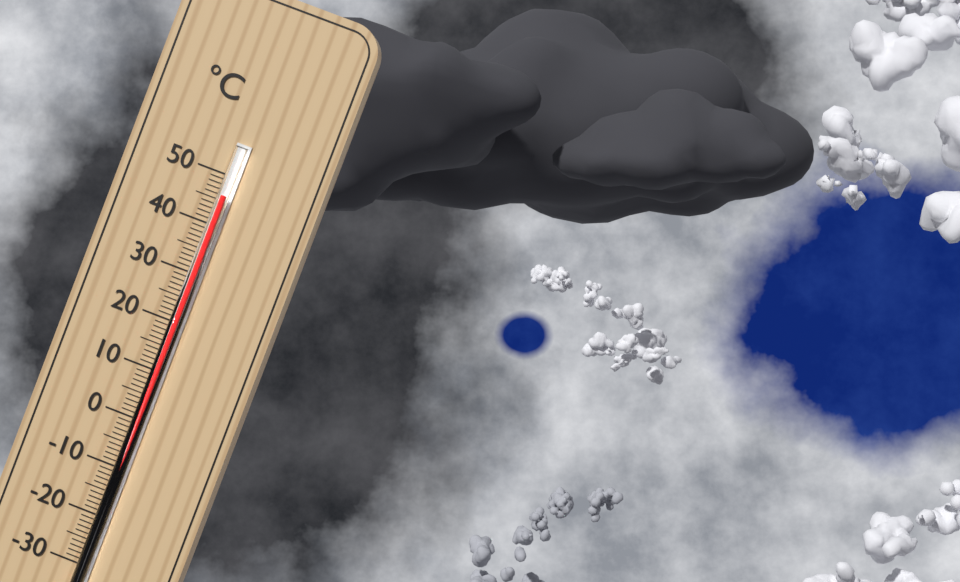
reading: 46 °C
